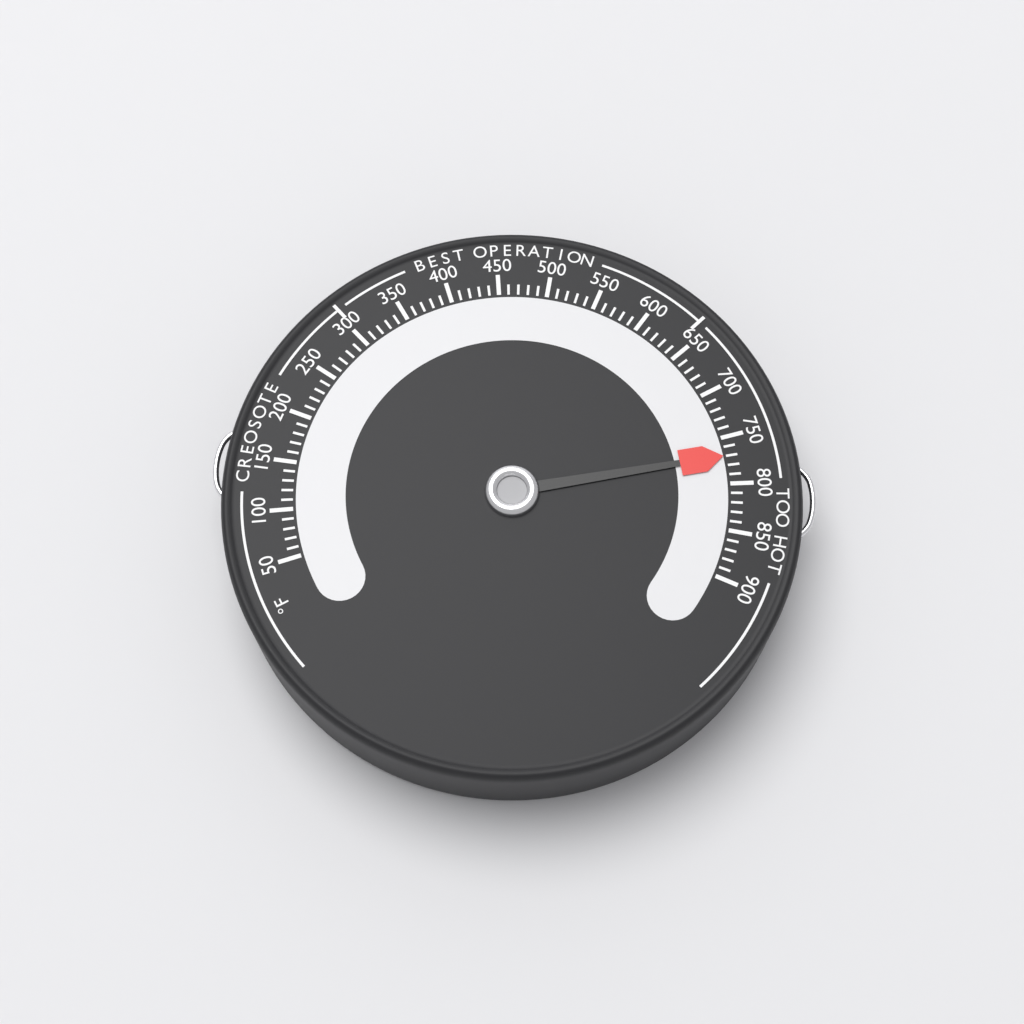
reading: 770 °F
